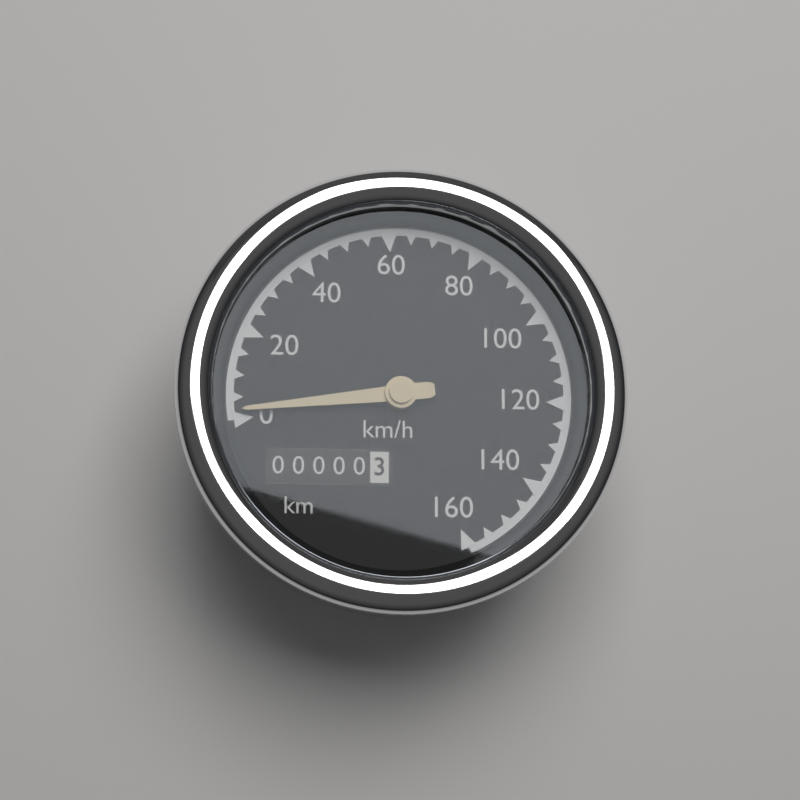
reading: 2 km/h
